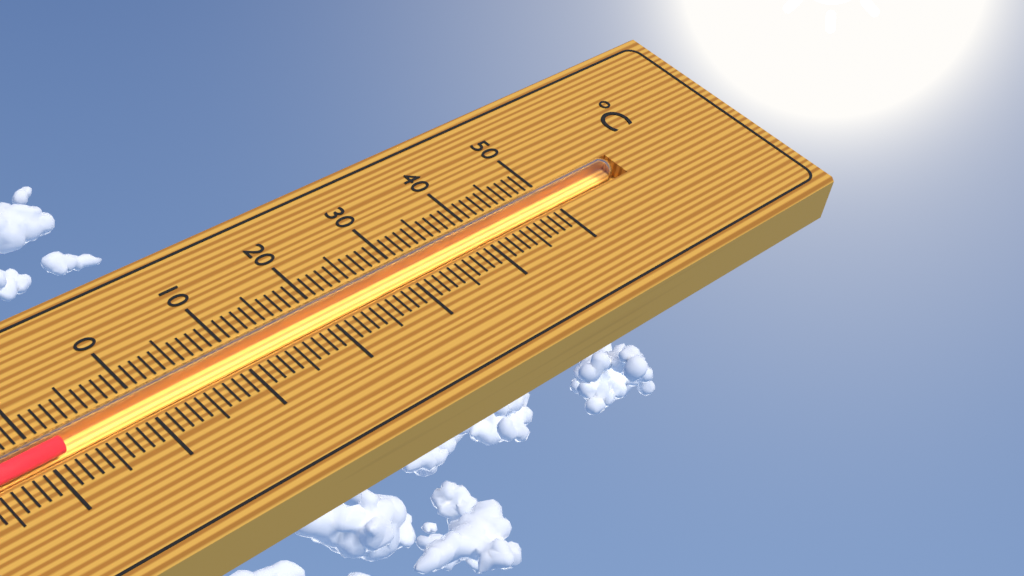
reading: -8 °C
